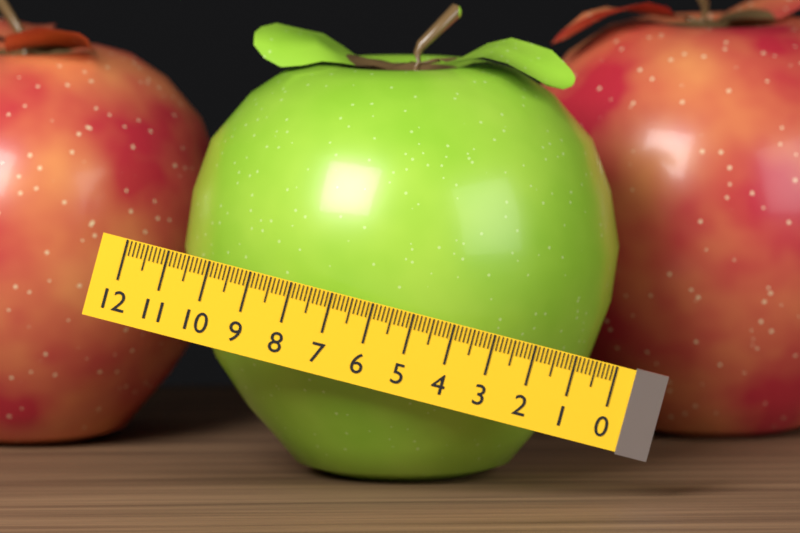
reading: 10.4 (no unit)
